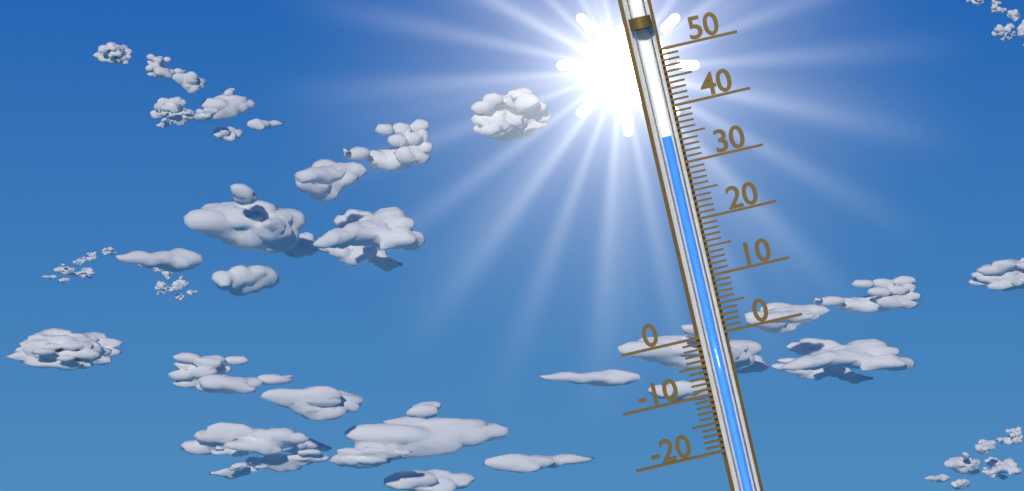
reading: 35 (no unit)
